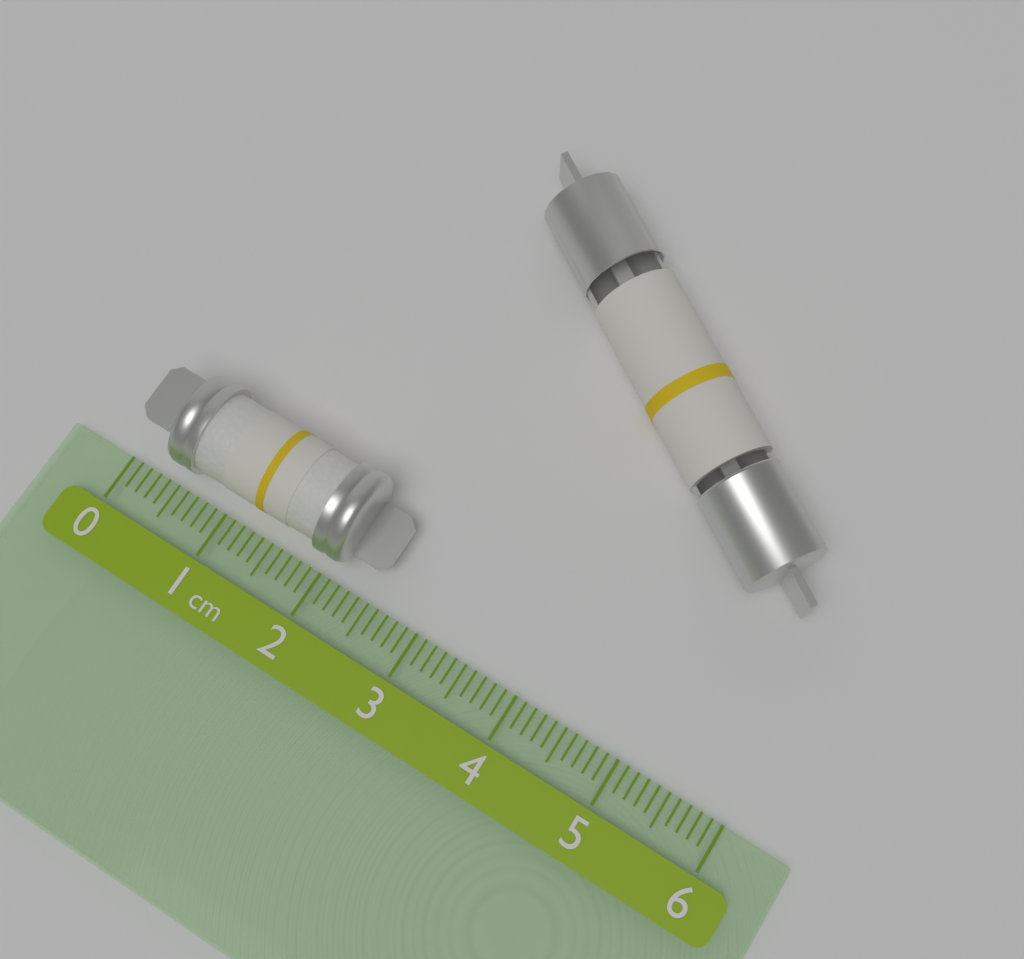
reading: 2.5 cm
